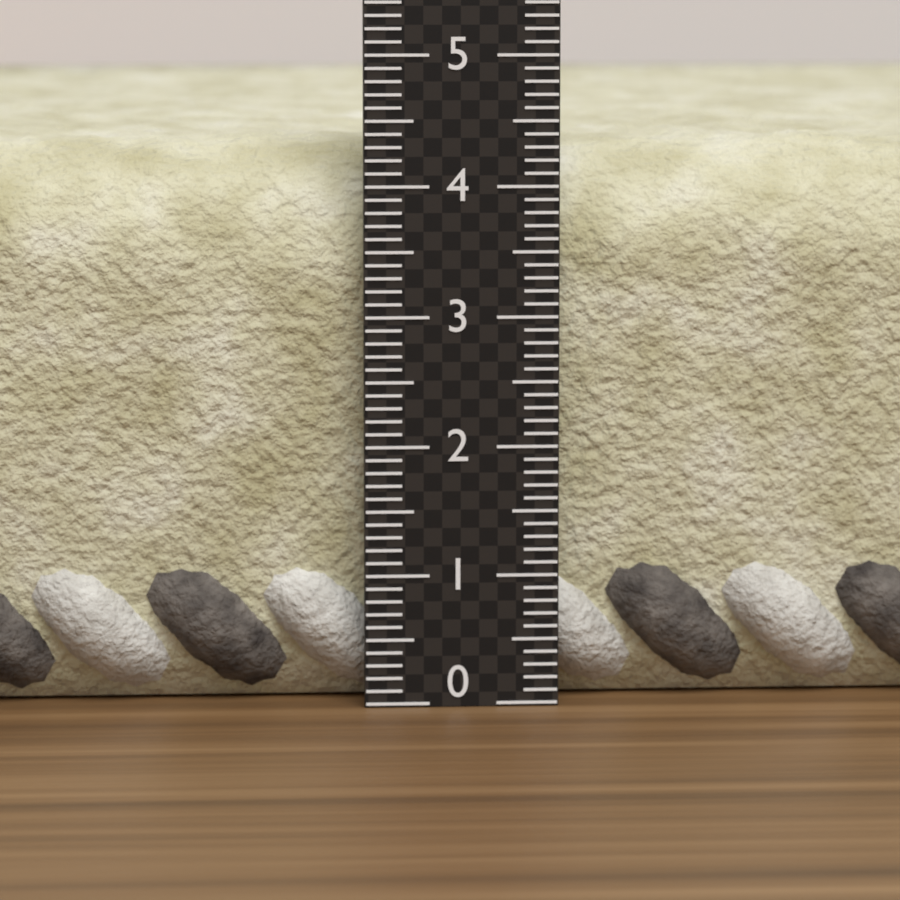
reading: 4.4 (no unit)
